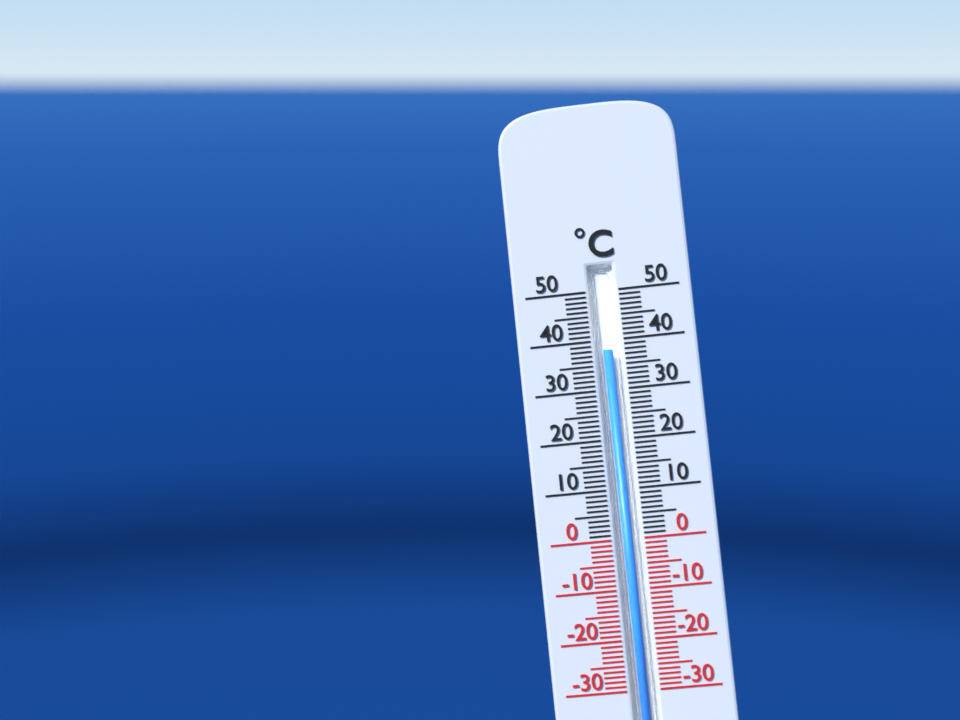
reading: 38 °C
